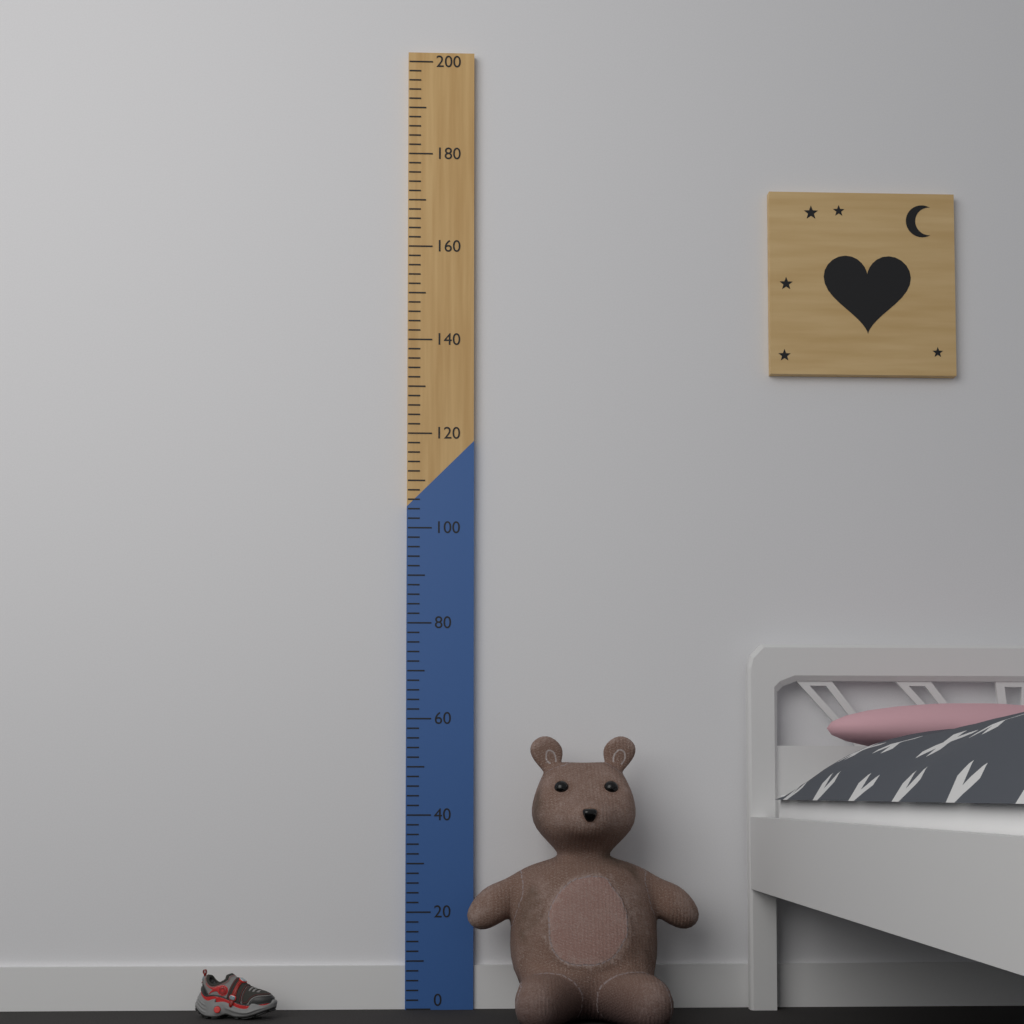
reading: 56 (no unit)
